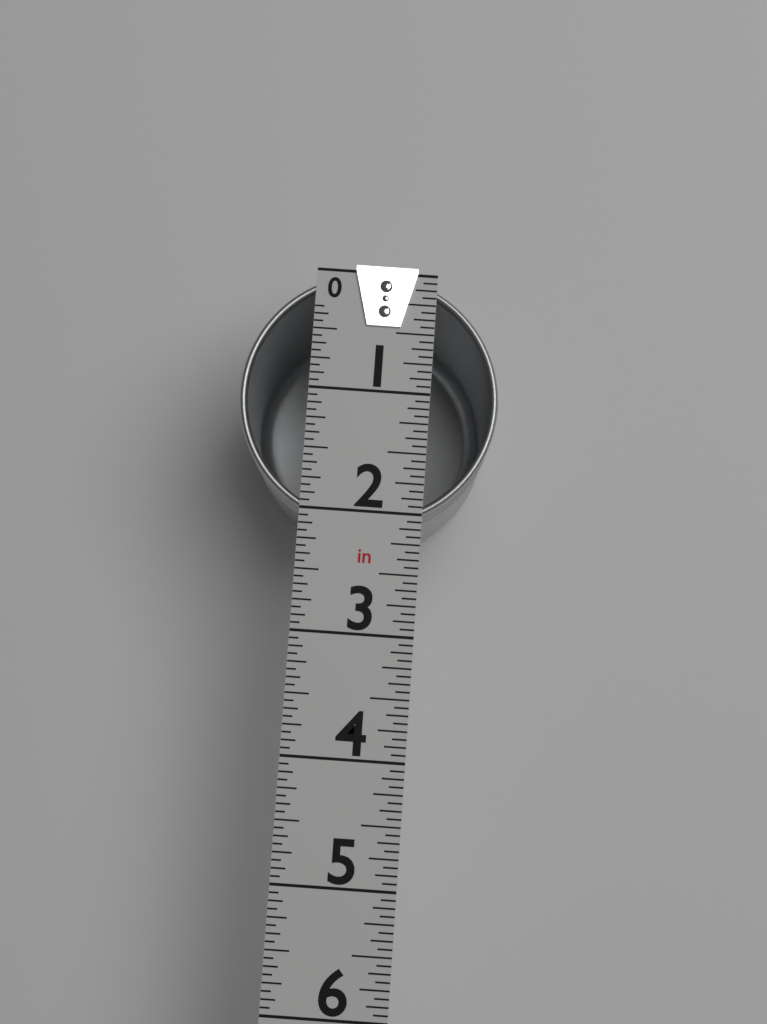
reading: 2.1250 in
